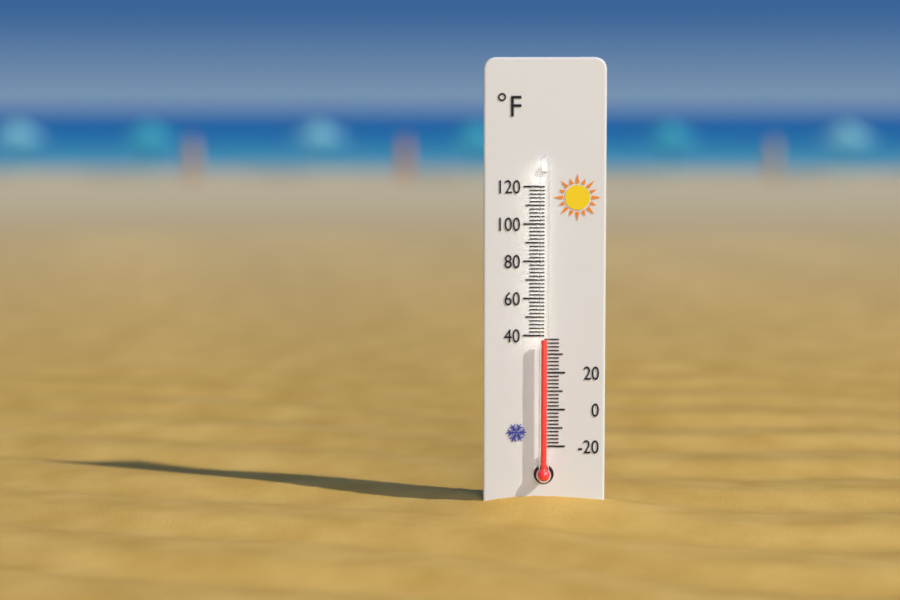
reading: 38 °F
